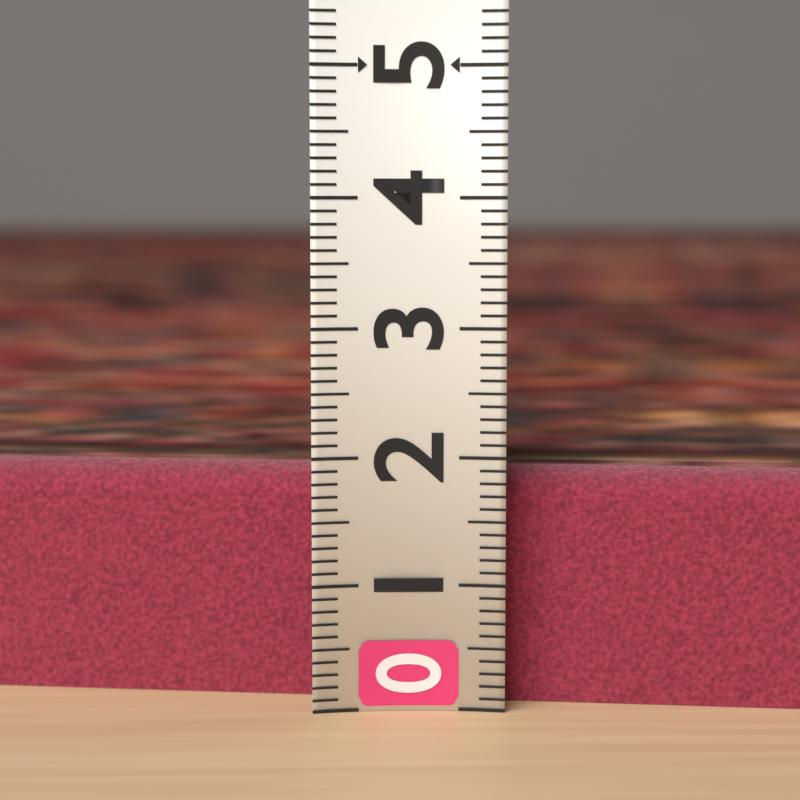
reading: 1.9 (no unit)
